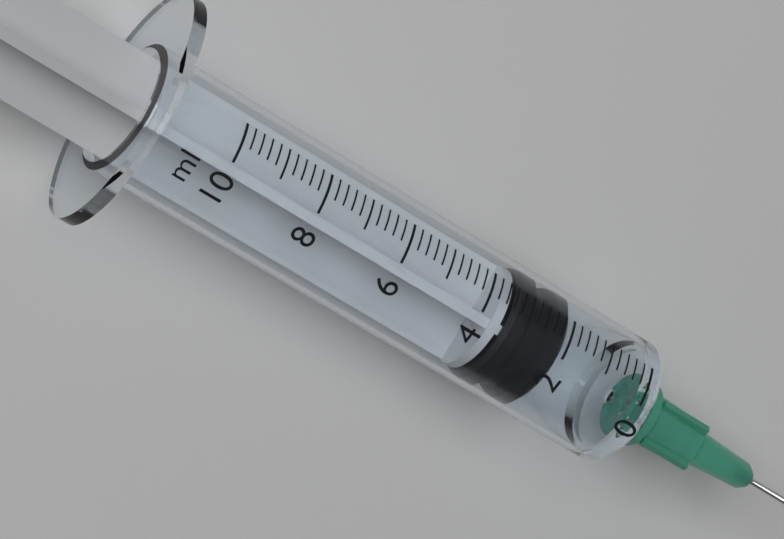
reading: 2.0 ml
